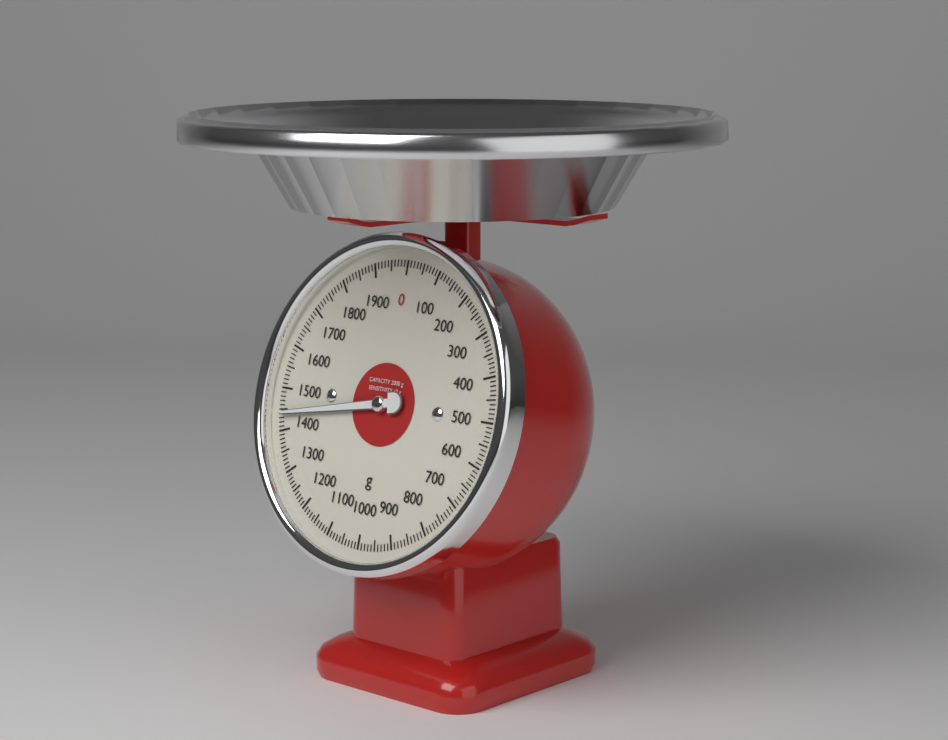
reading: 1440 g
